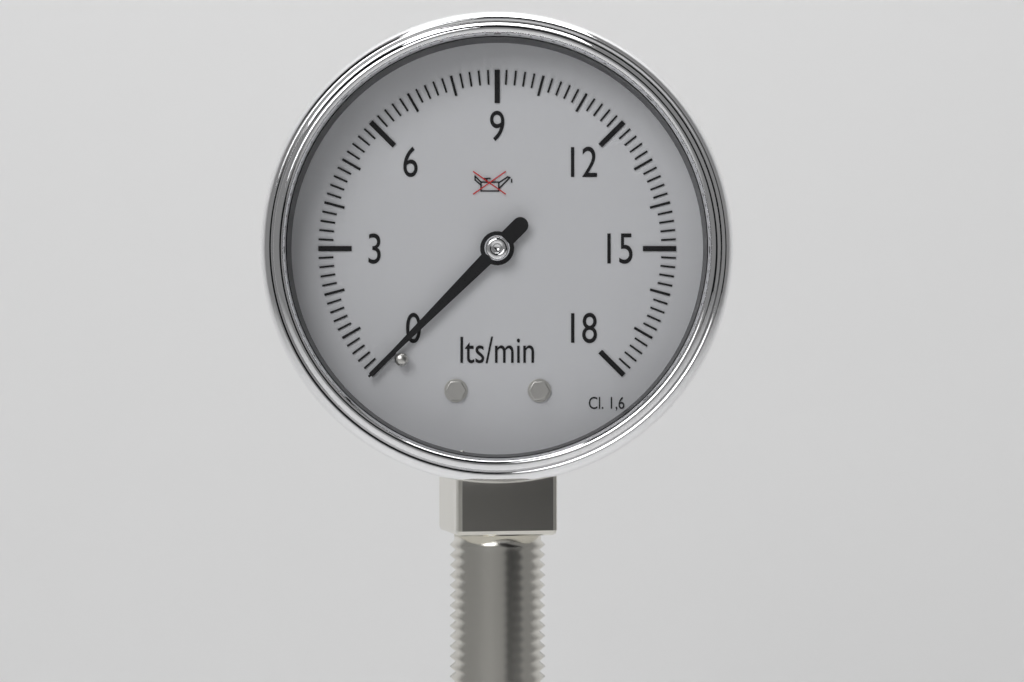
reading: 0.0 lts/min
